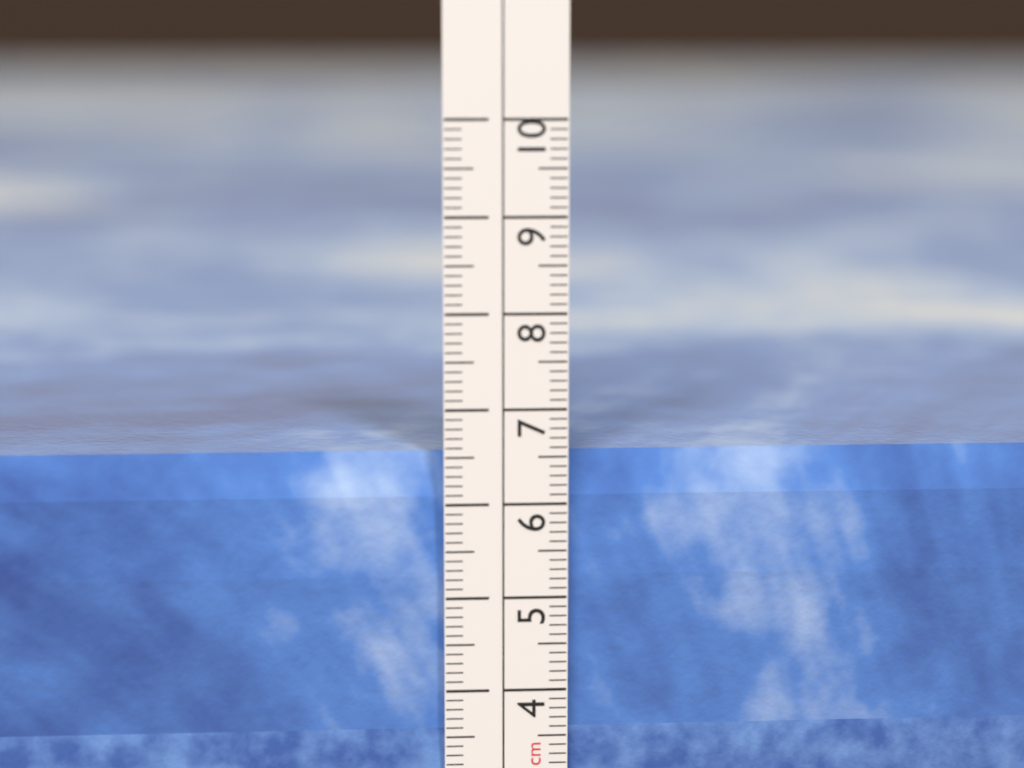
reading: 6.5 cm
